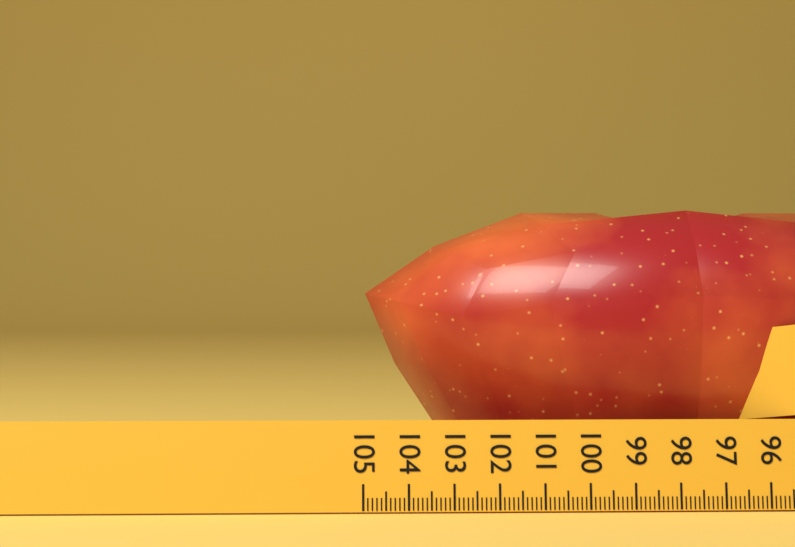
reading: 104.9 (no unit)
